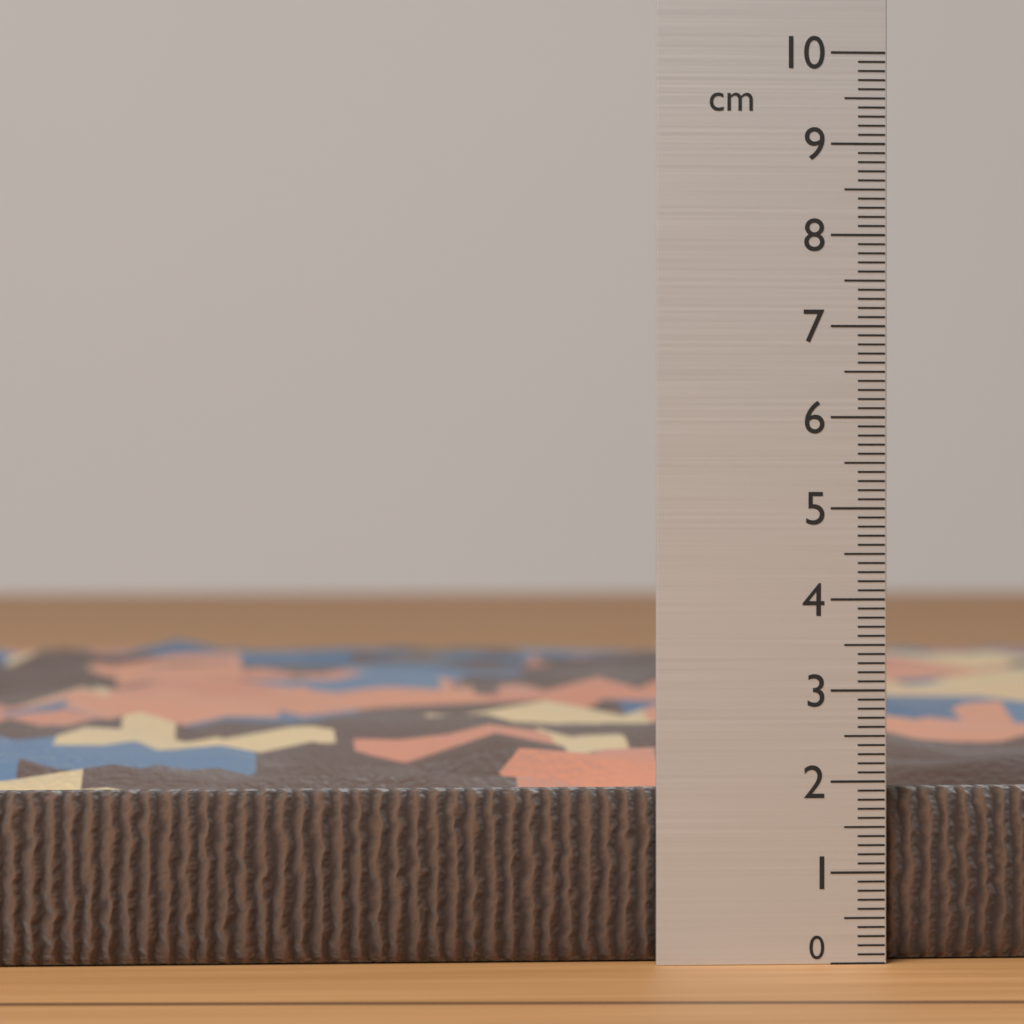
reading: 1.9 cm
